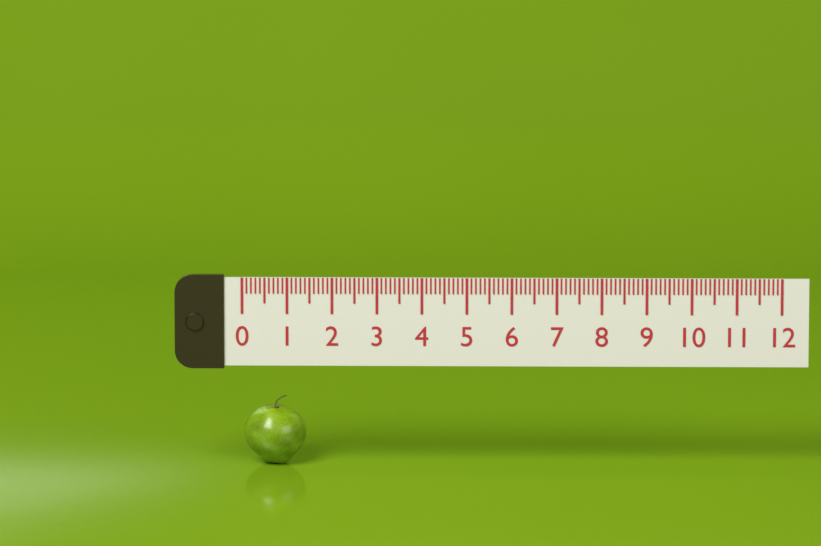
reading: 1.4 (no unit)
